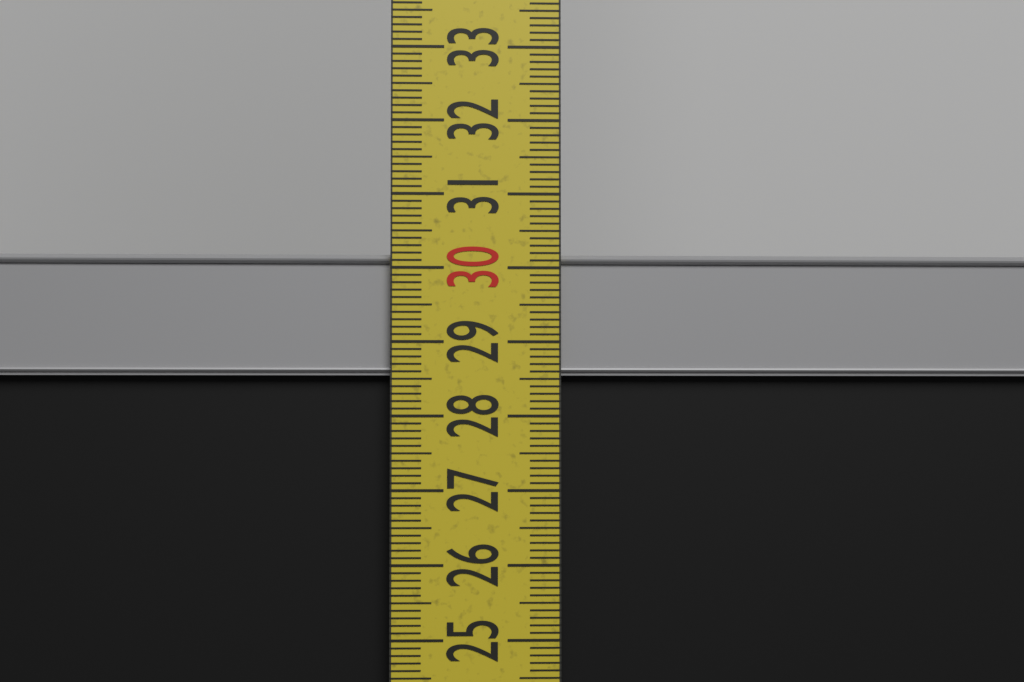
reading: 30.2 cm
